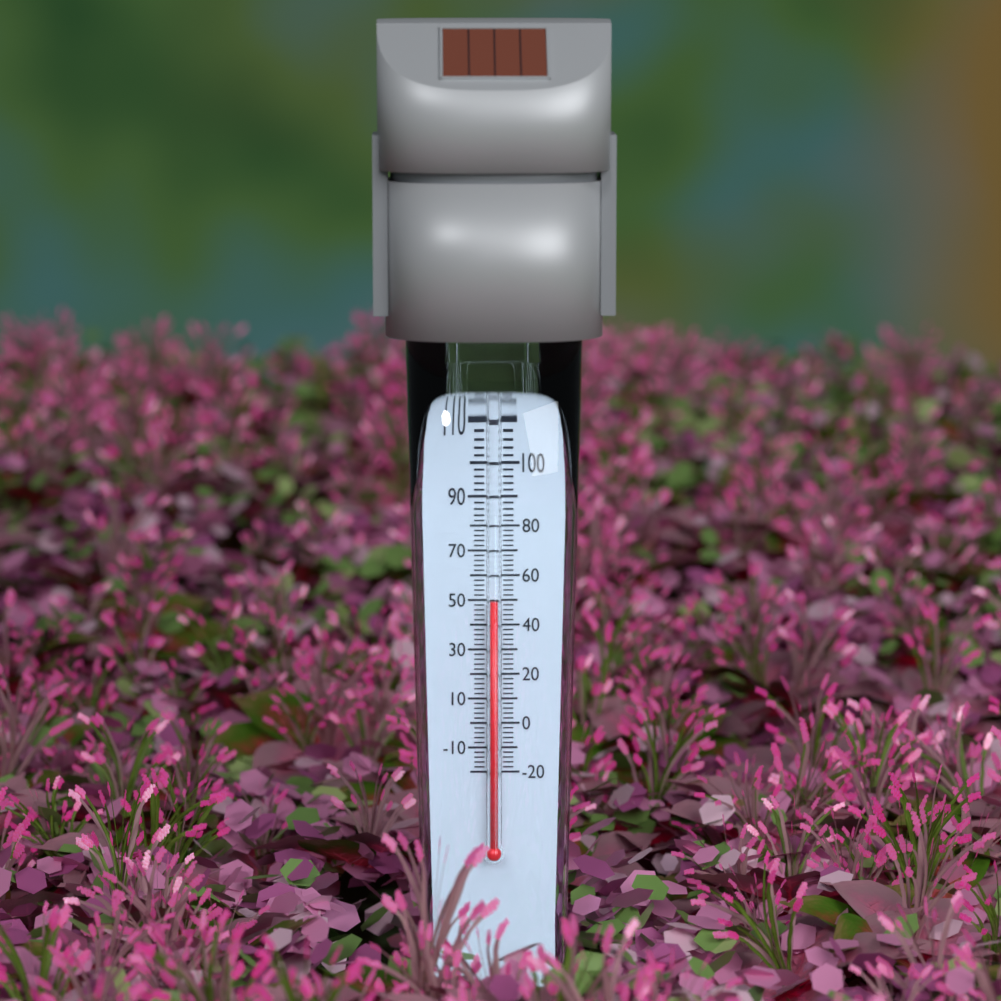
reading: 50 °F
